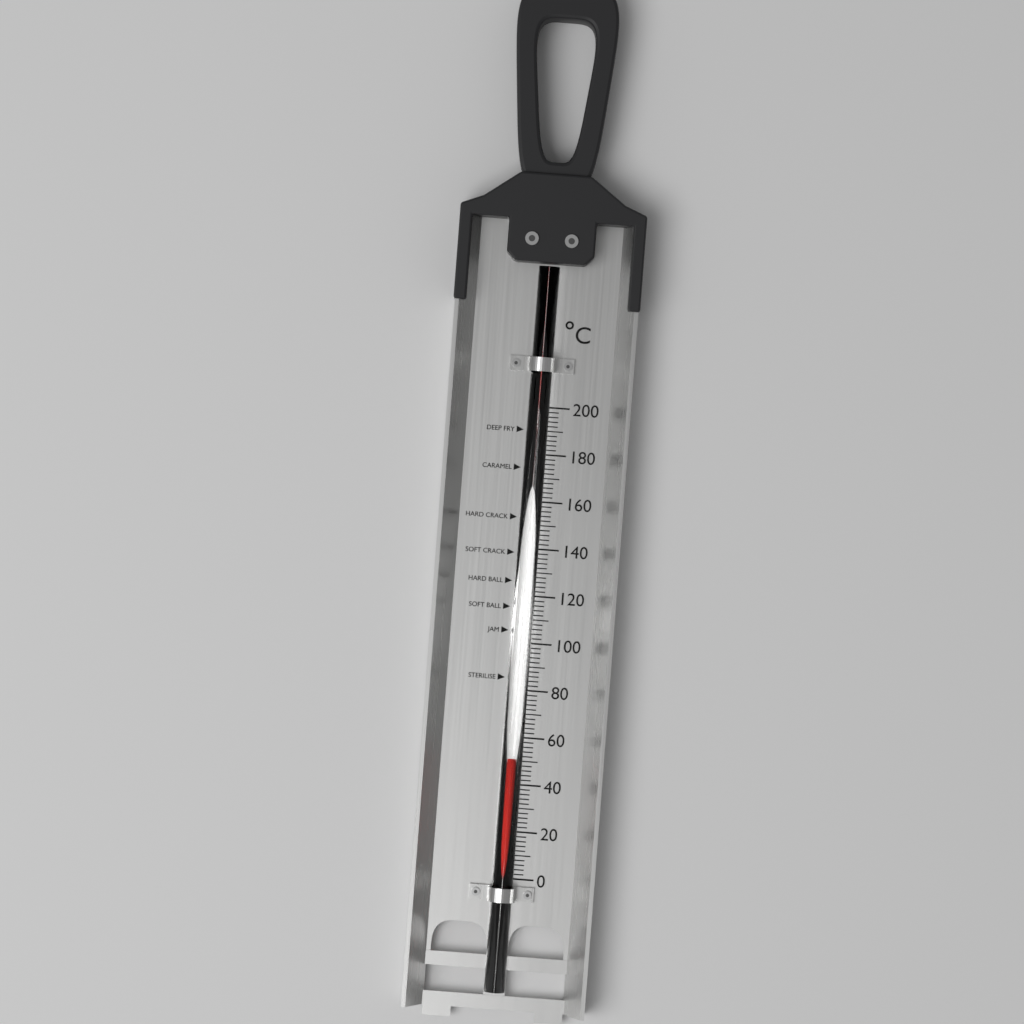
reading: 52 °C
